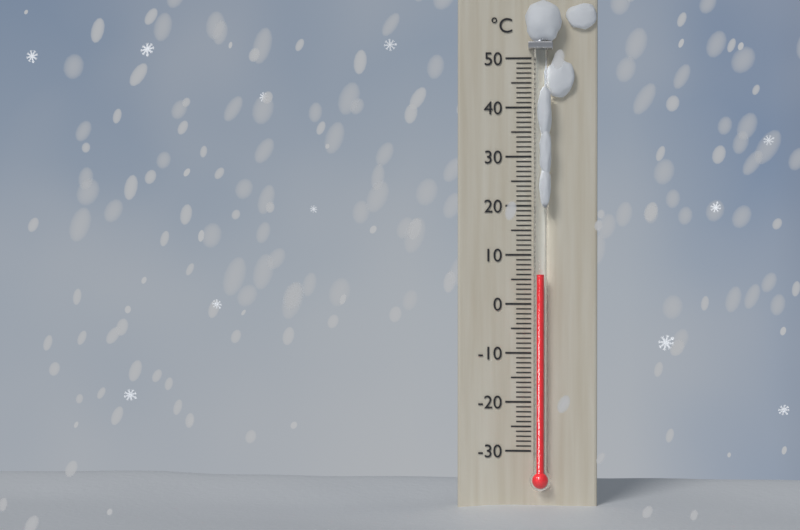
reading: 6 °C
